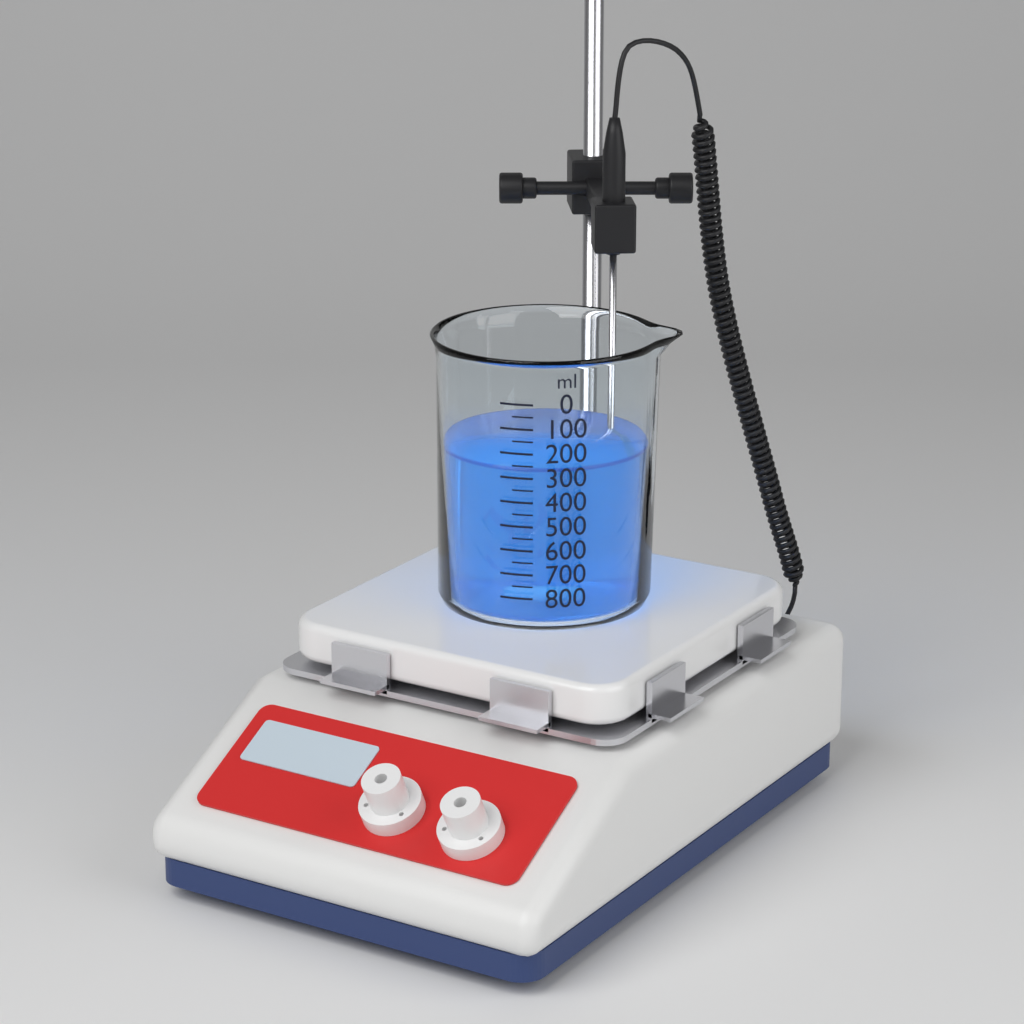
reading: 260 ml
